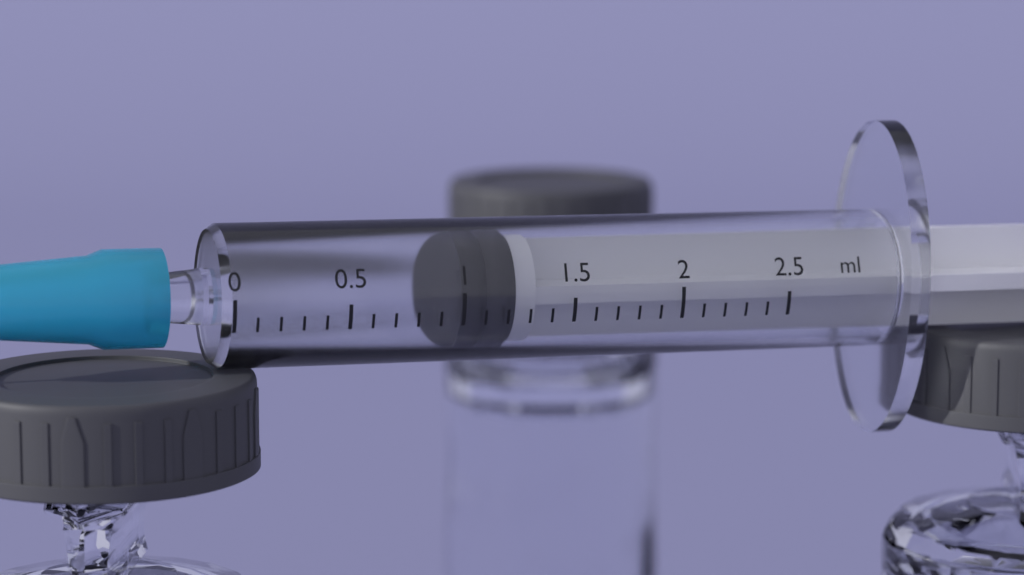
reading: 1.0 ml
